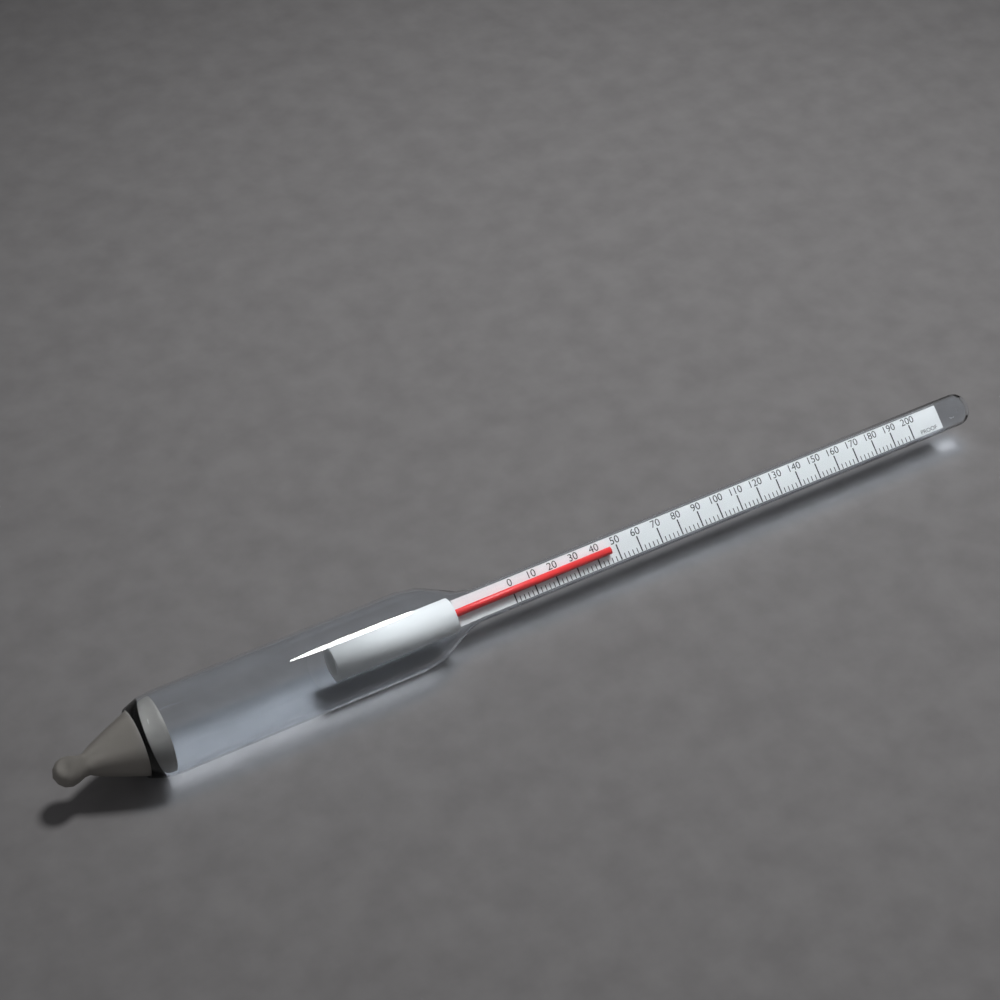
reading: 46 proof
